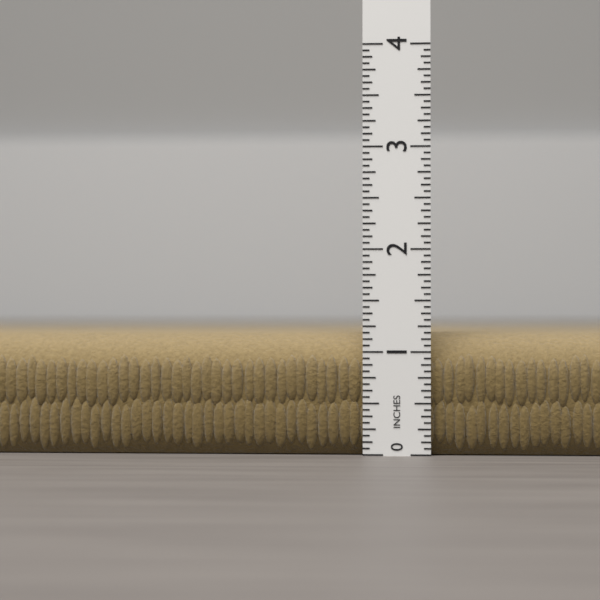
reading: 1.1875 in
